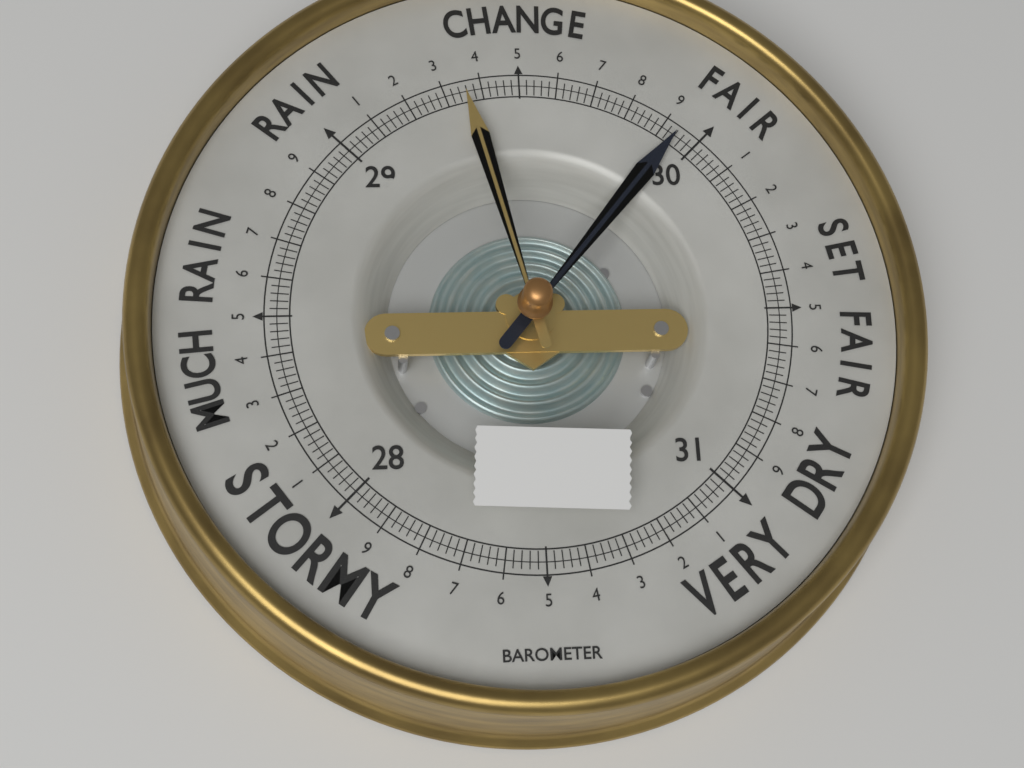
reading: 29.94 (no unit)
